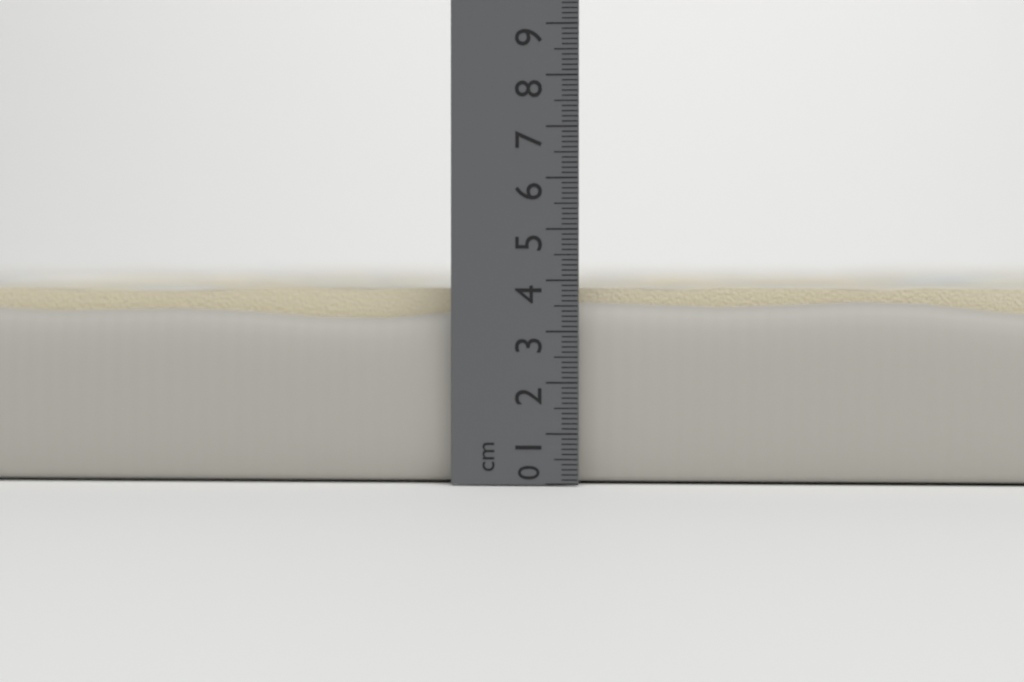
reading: 4.0 cm
